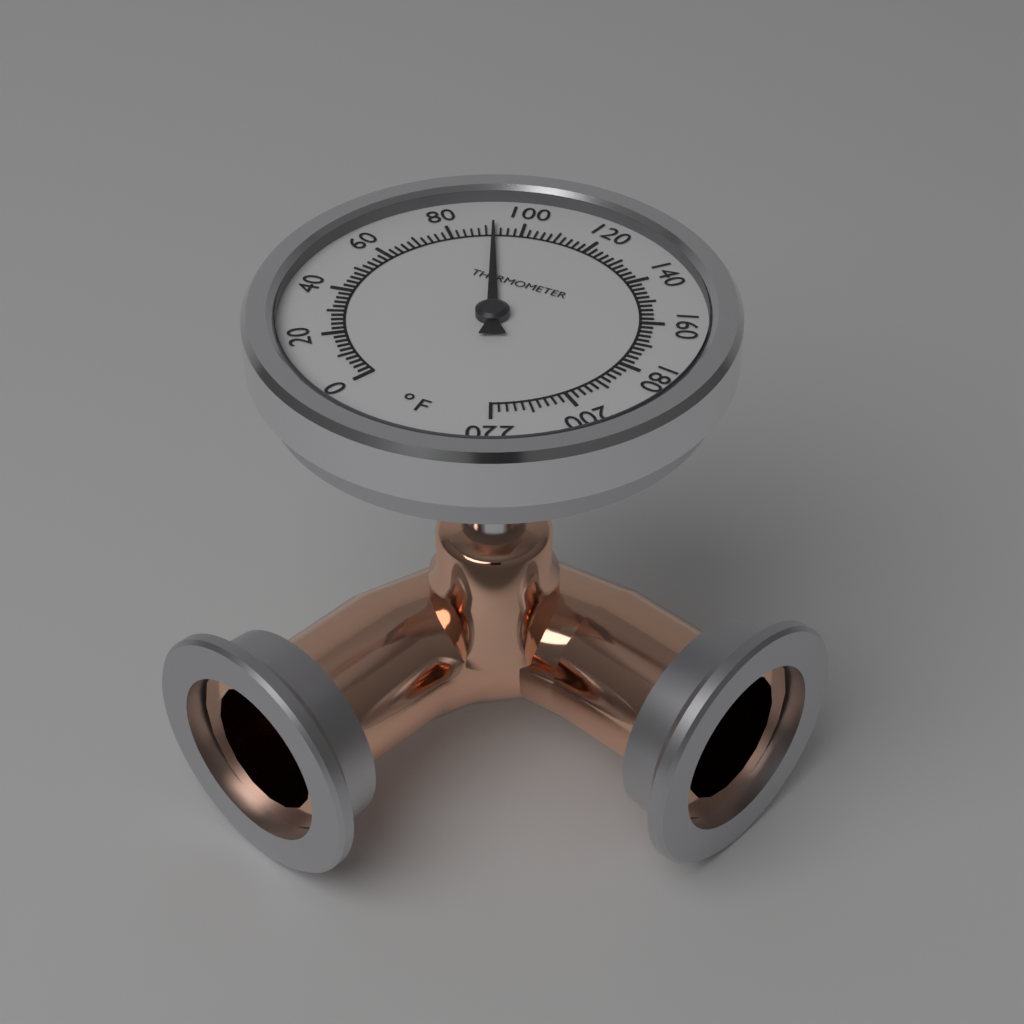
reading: 92 °F
